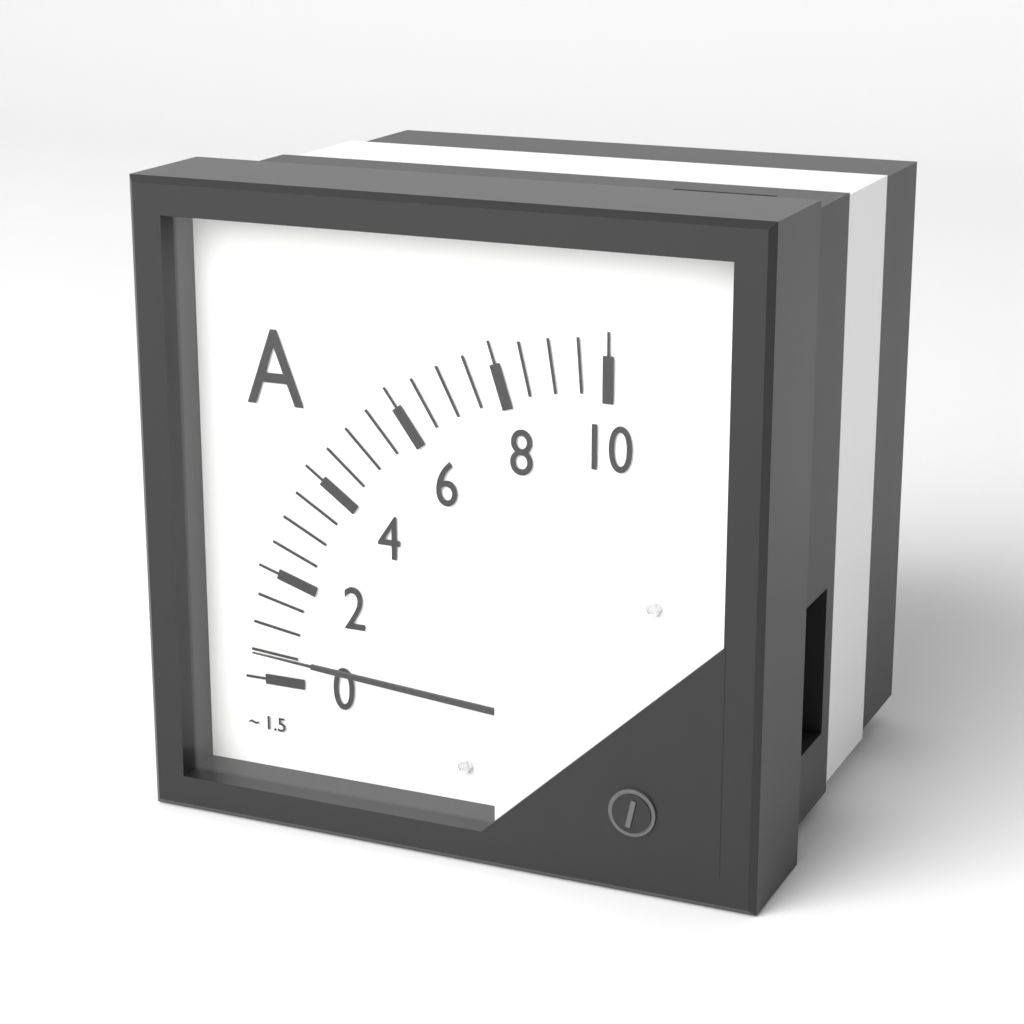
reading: 0.5 A
